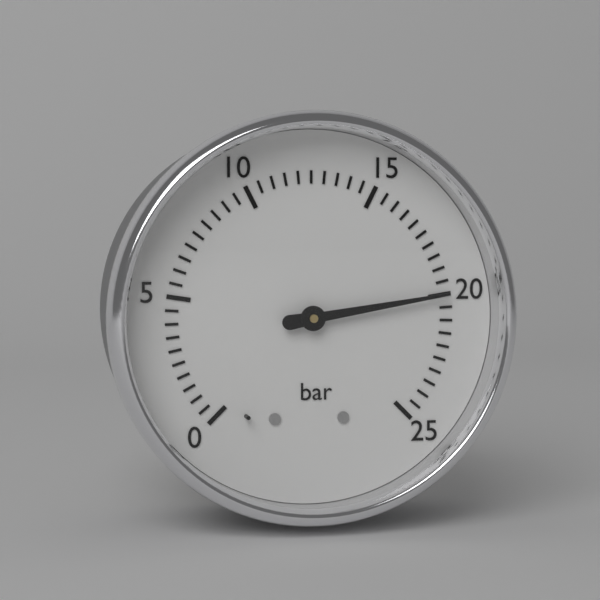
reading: 20.0 bar
